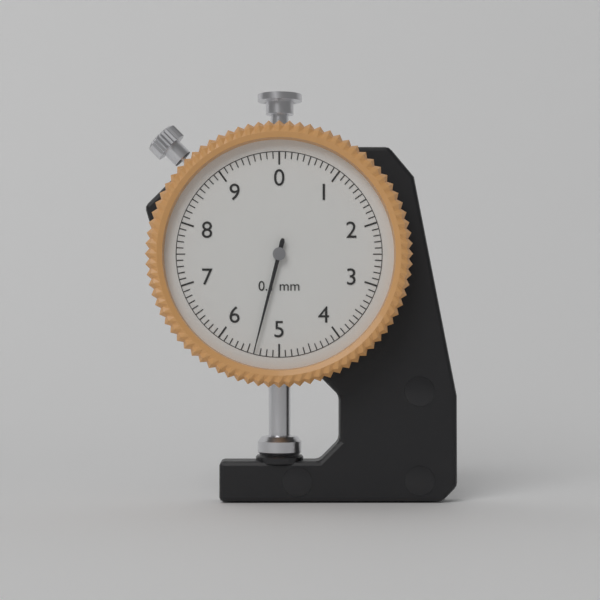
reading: 5.4 mm
